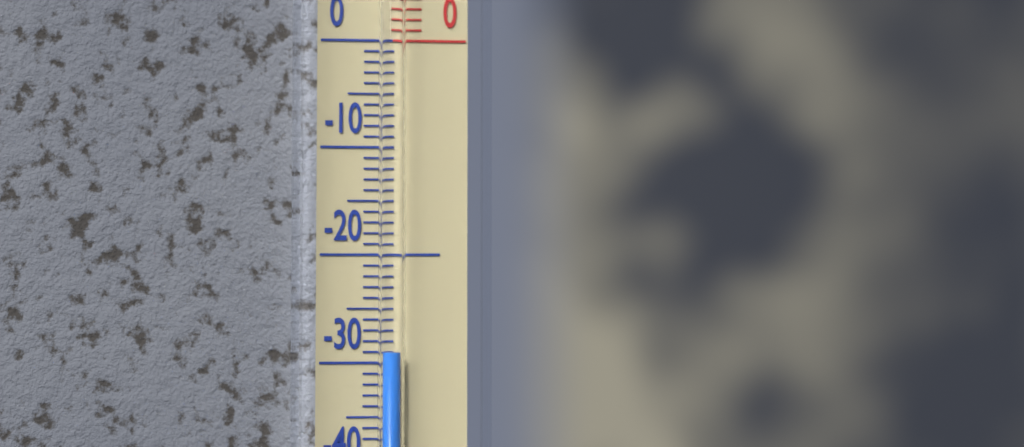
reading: -29 °C
